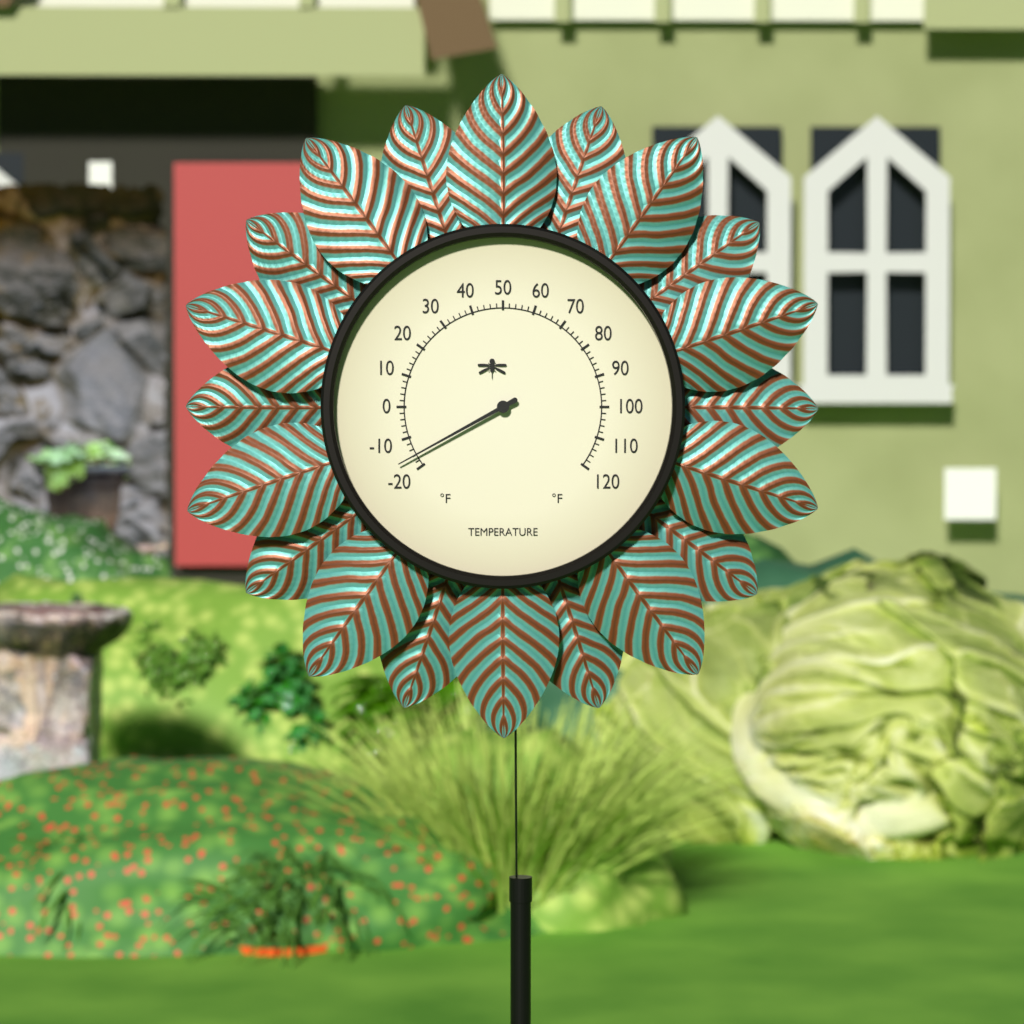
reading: -16 °F
